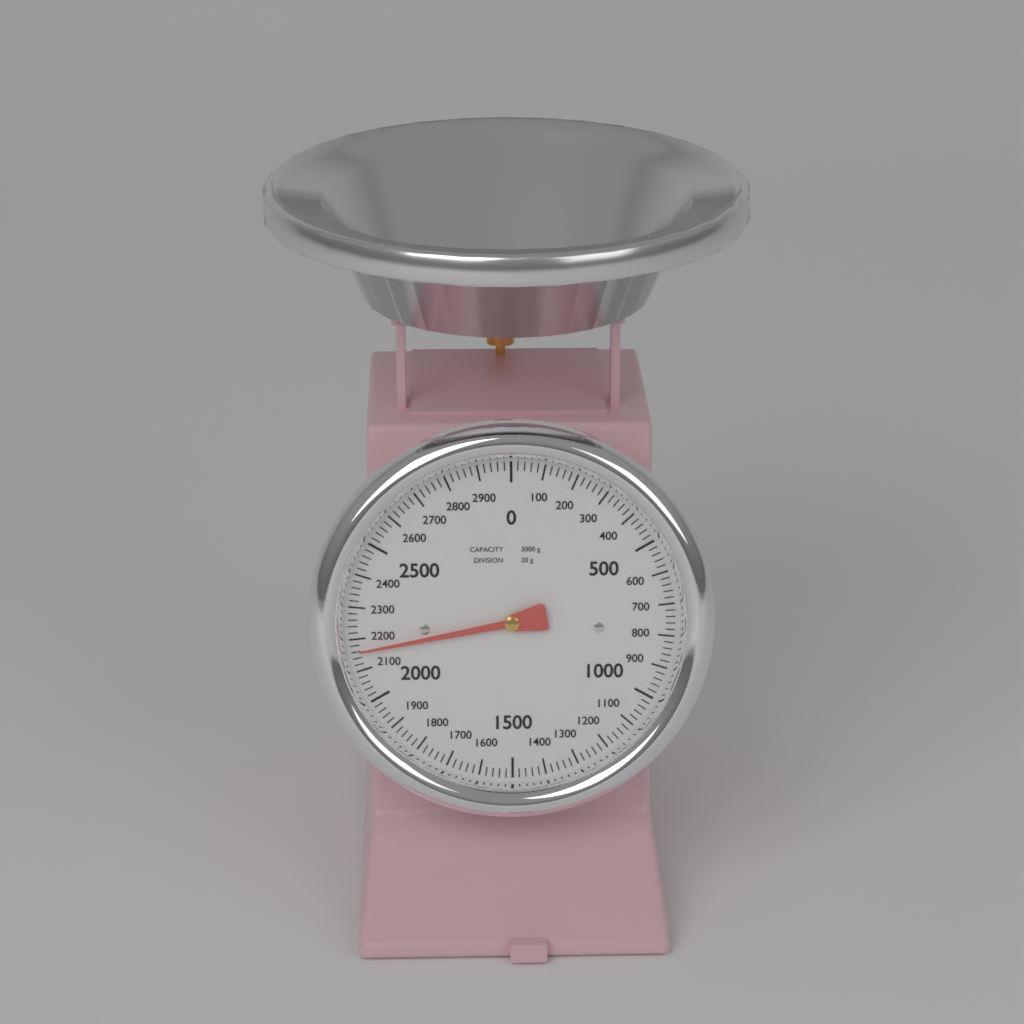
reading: 2160 g
